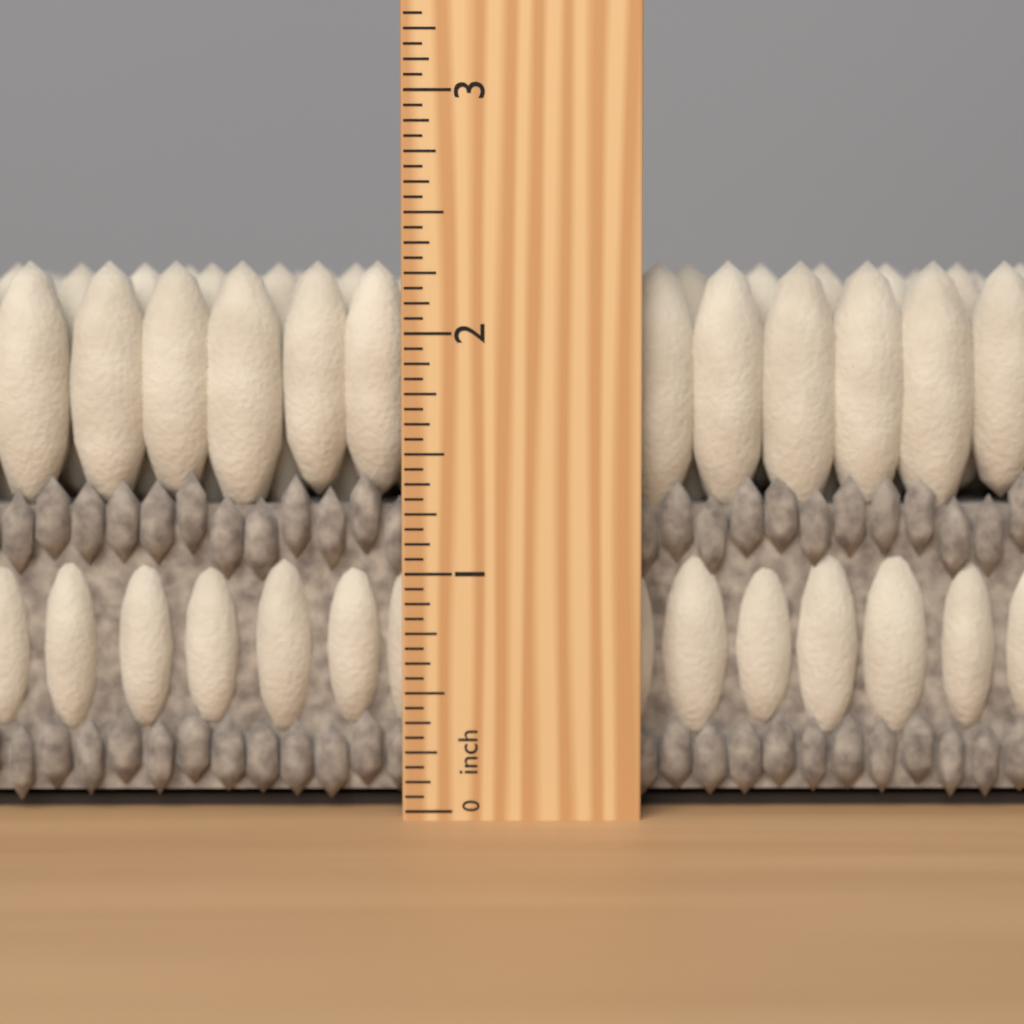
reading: 2.3125 inch
